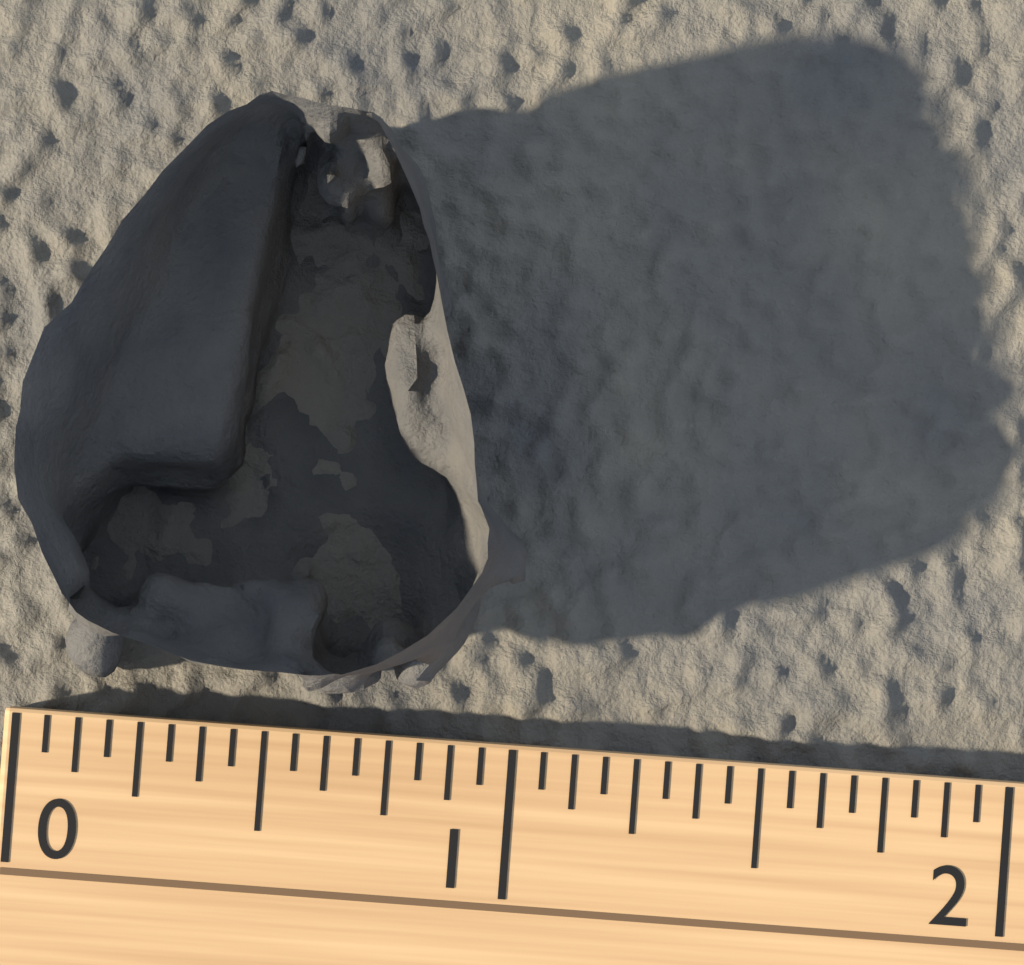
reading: 1.0000 (no unit)
